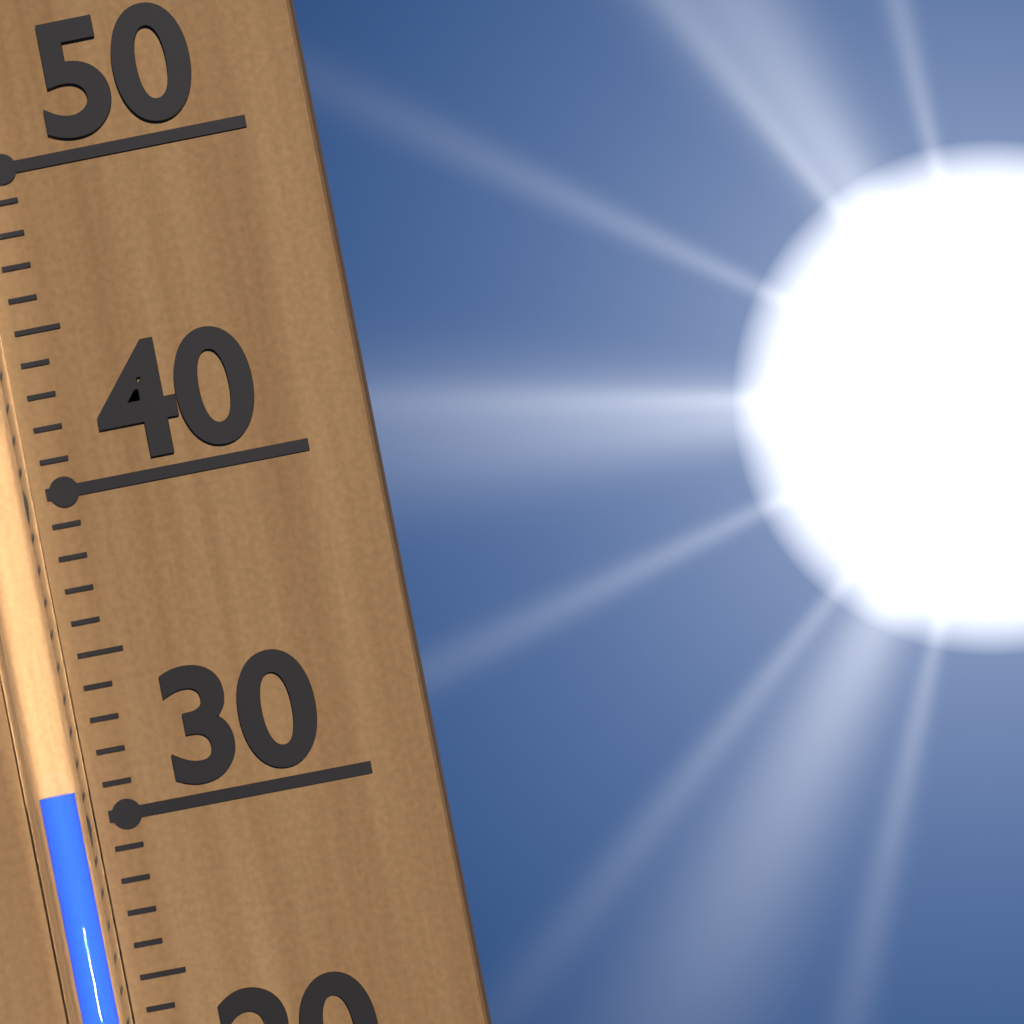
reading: 31 (no unit)
